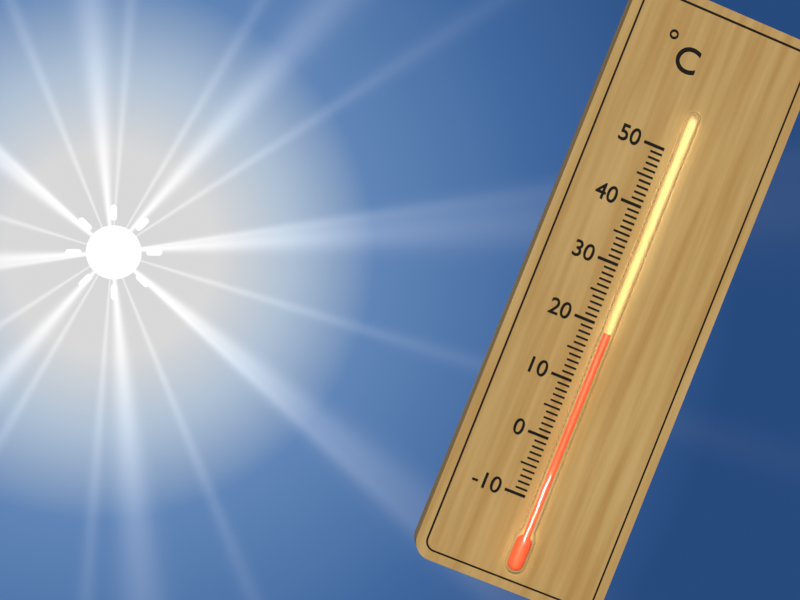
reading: 19 °C
